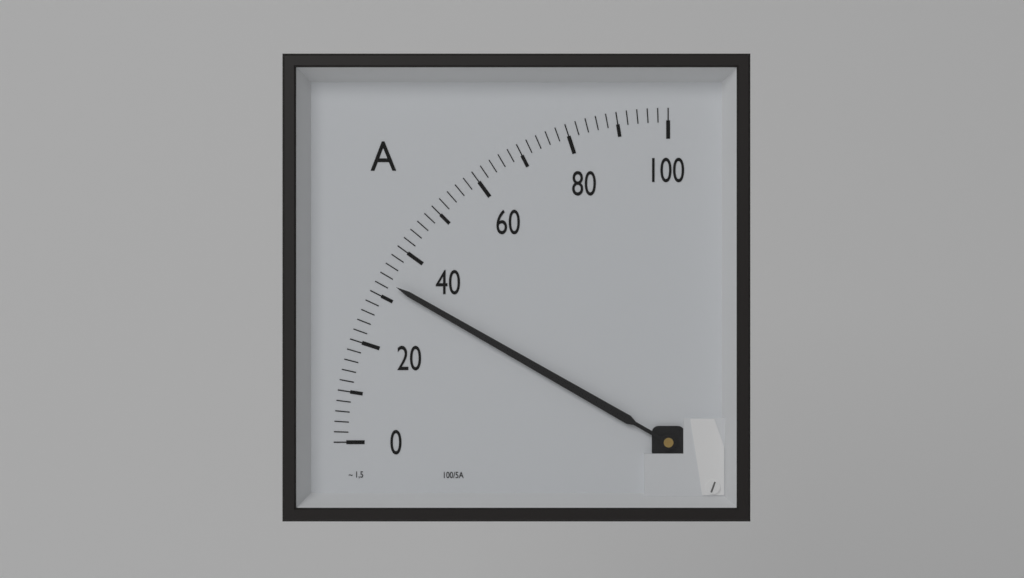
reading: 33 A
